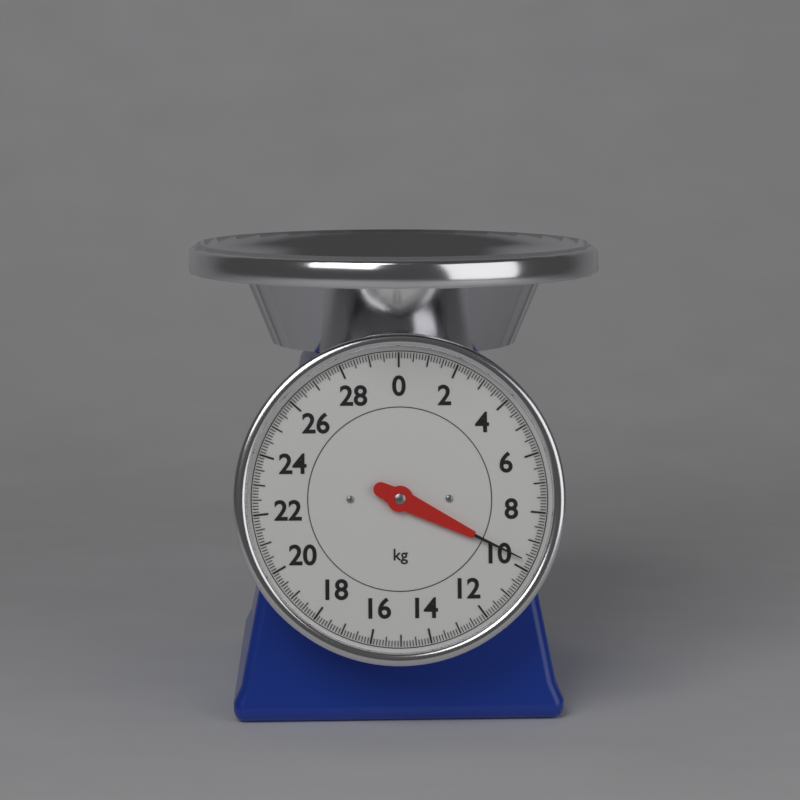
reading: 9.7 kg
